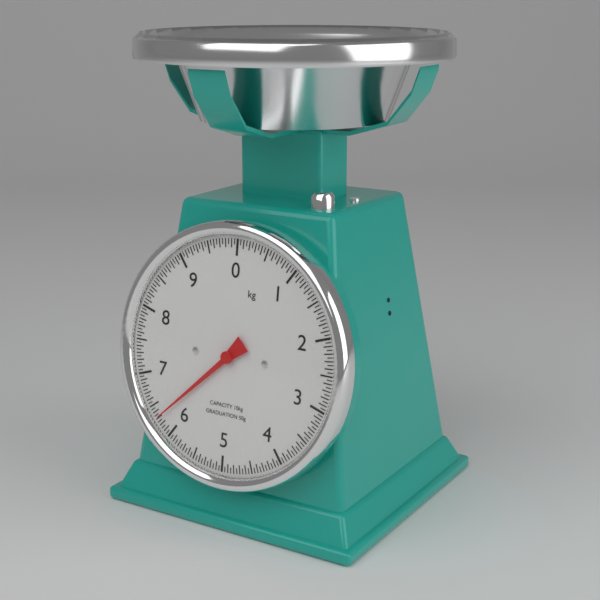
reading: 6.30 kg
